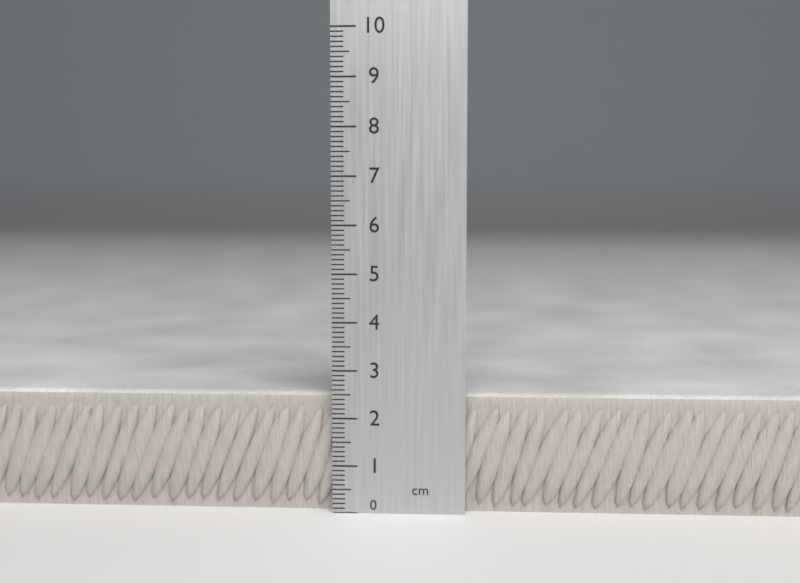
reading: 2.5 cm
